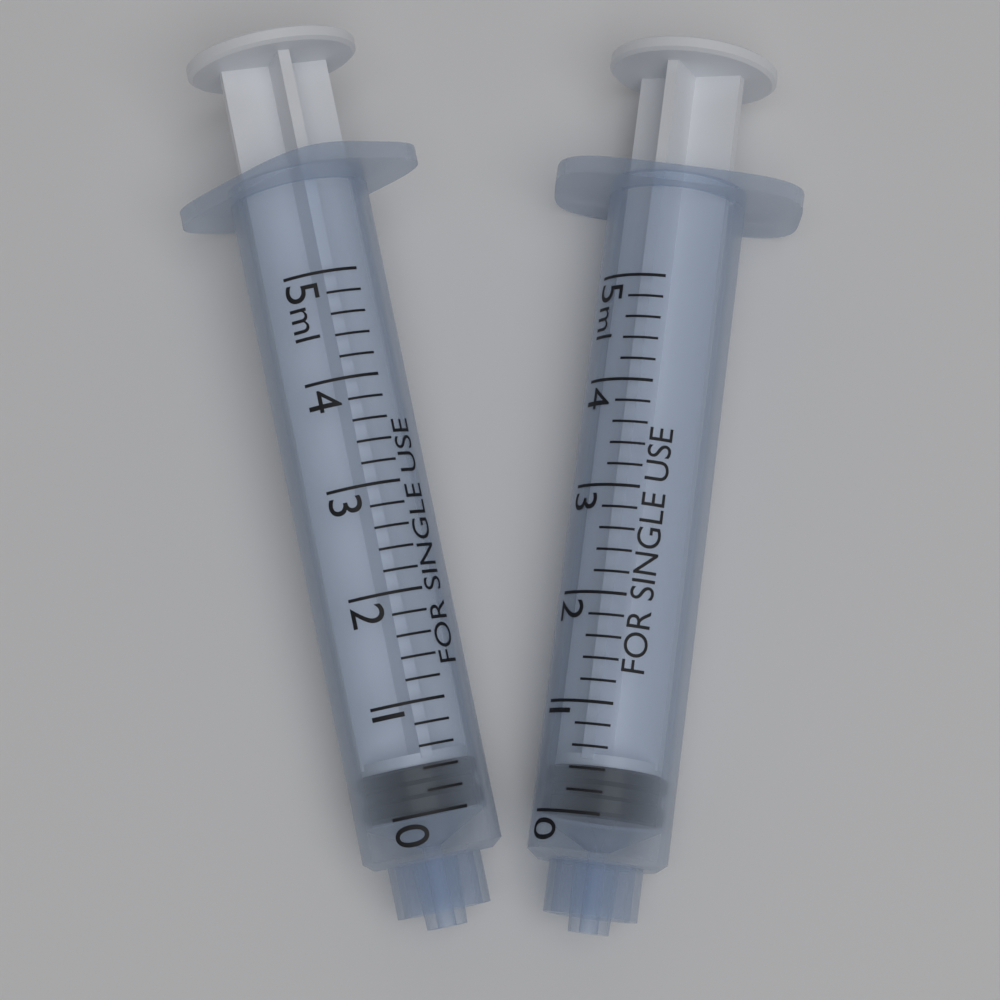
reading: 0.0 ml
